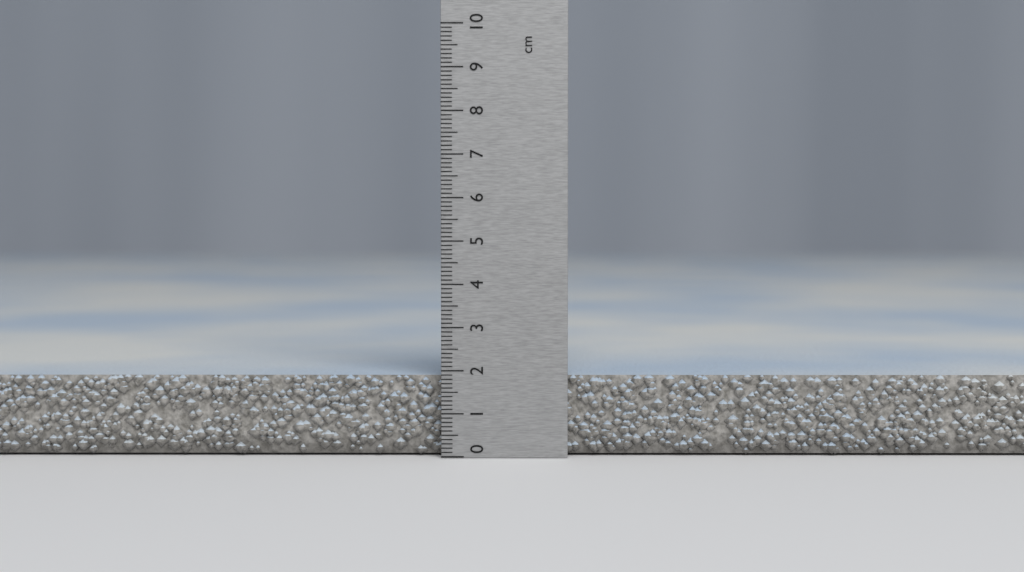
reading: 1.9 cm
